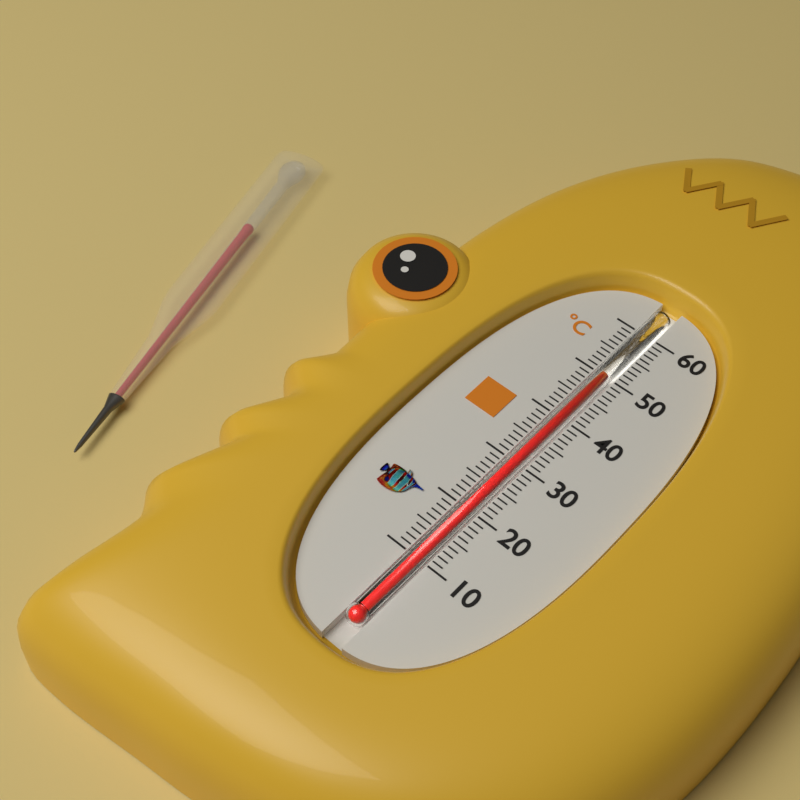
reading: 50 °C
